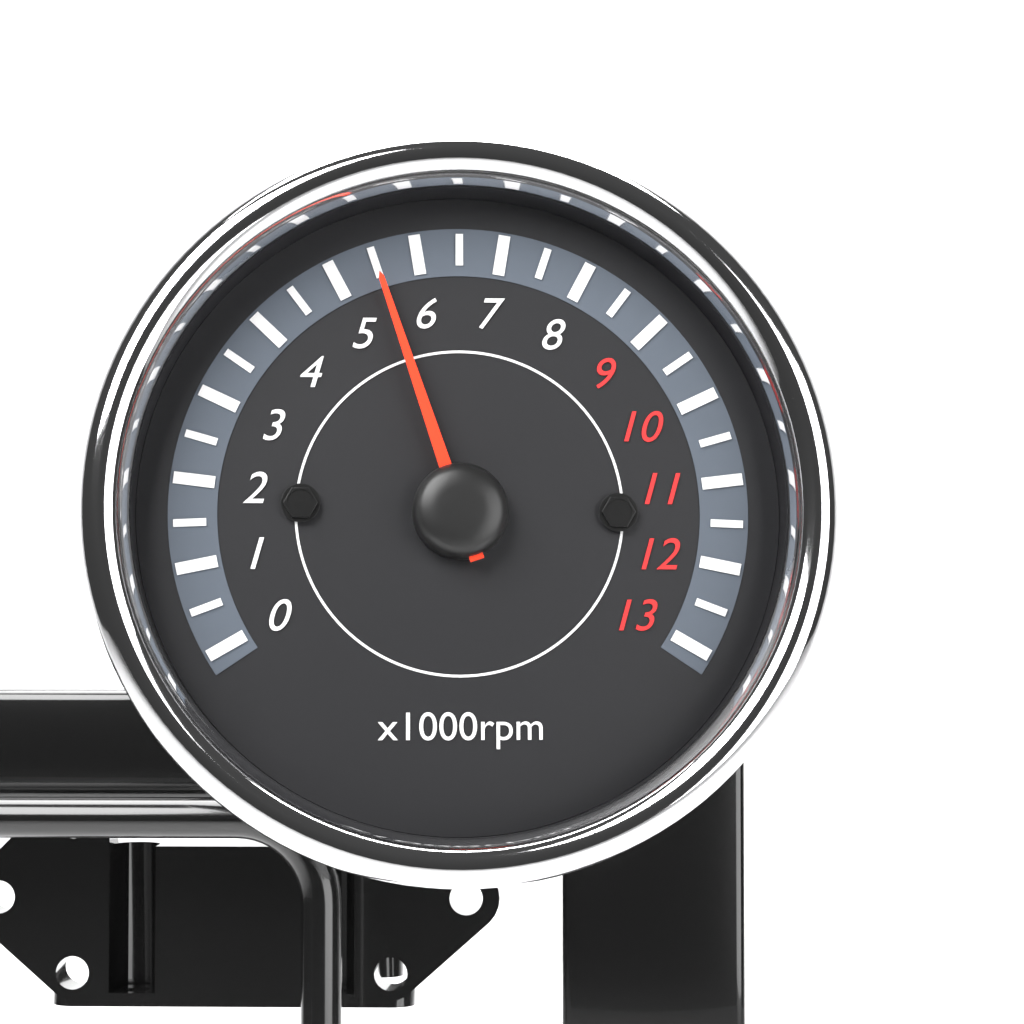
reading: 5500 rpm
